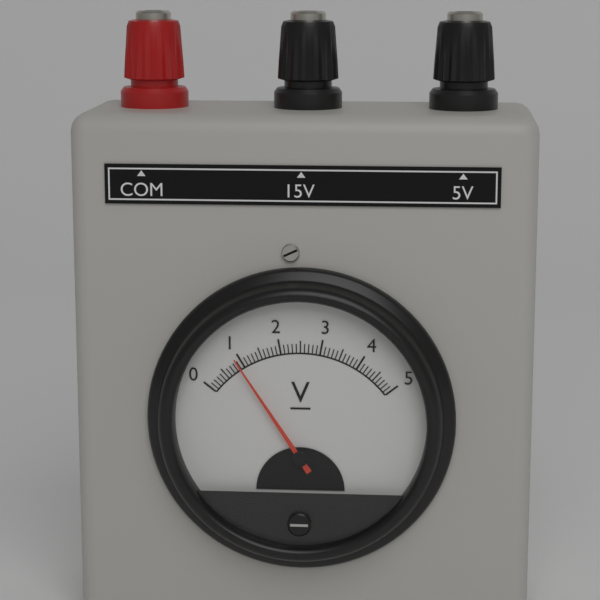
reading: 0.9 V
